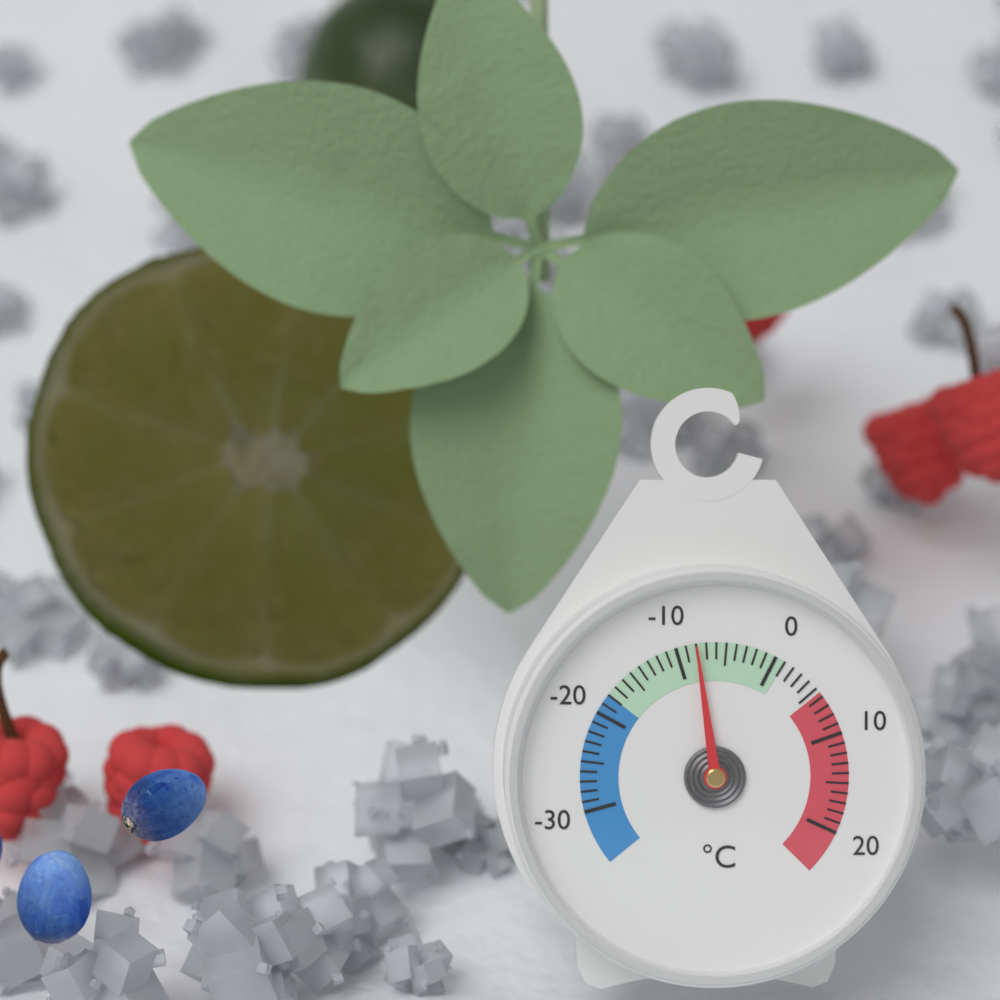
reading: -8 °C
